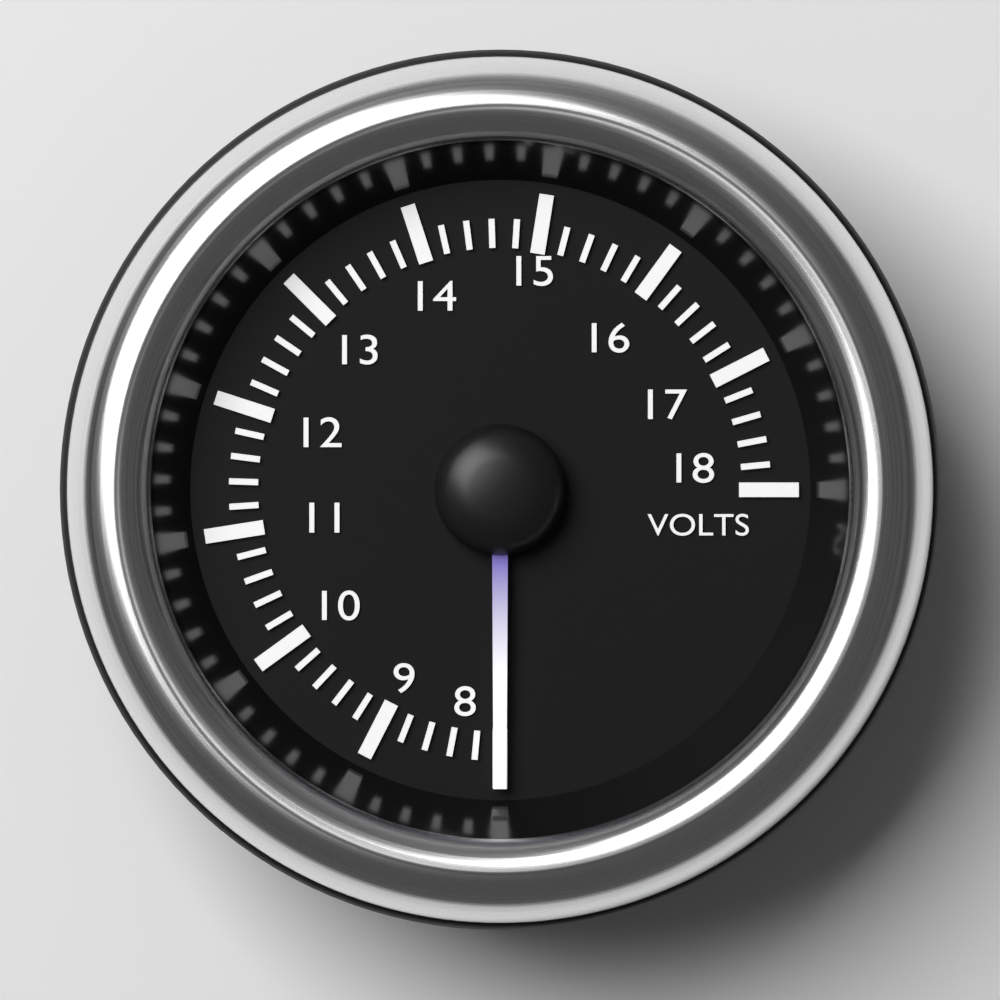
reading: 8.0 V
